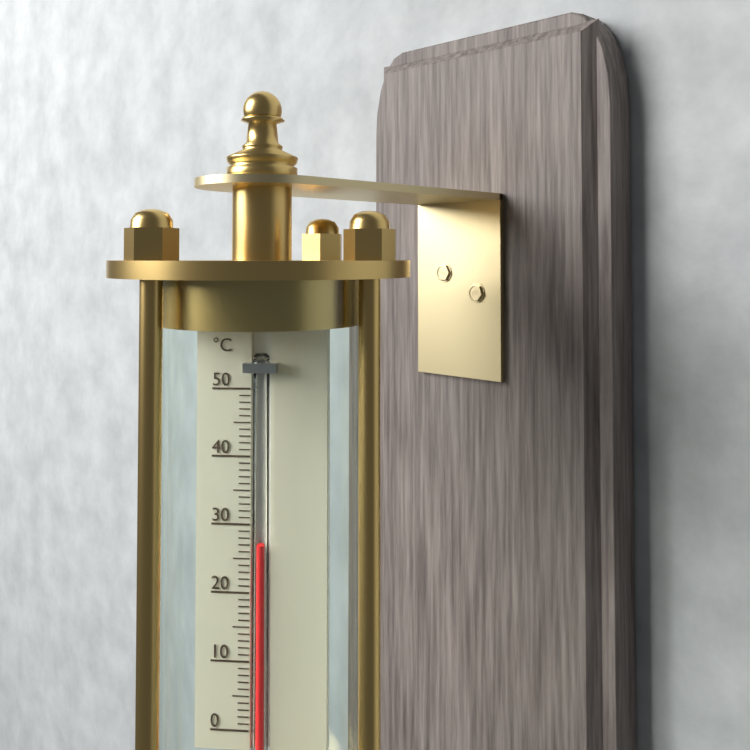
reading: 27 °C
